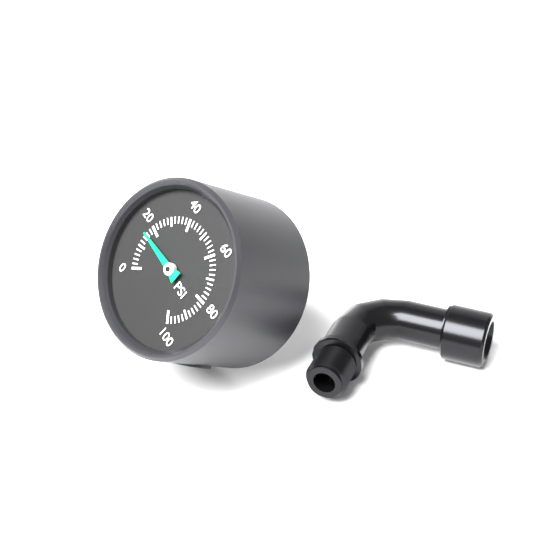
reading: 16 psi
